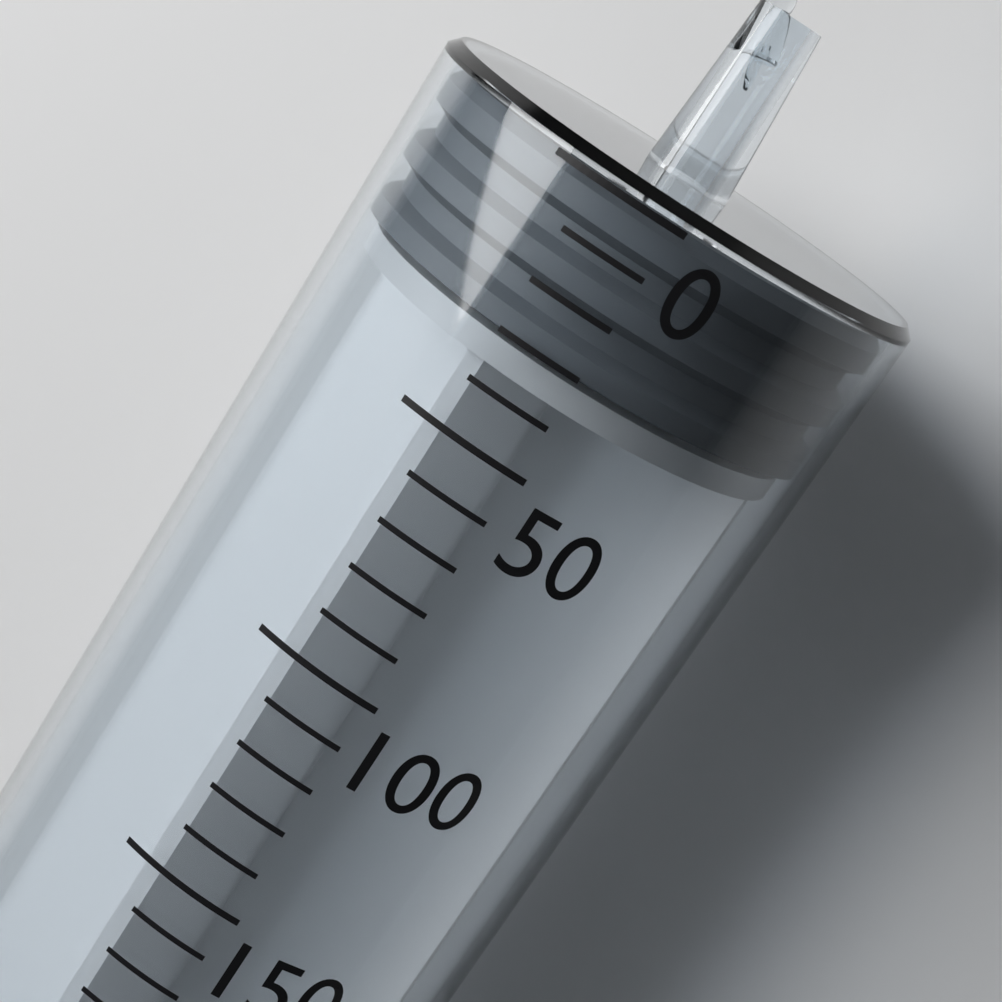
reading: 0 ml
